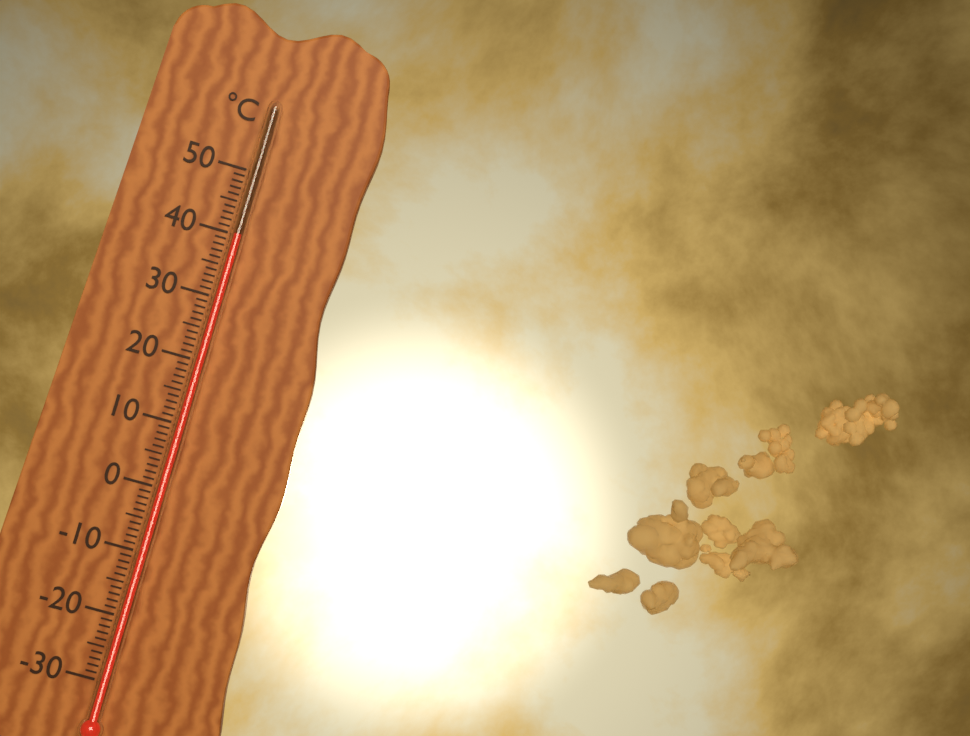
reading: 40 °C
